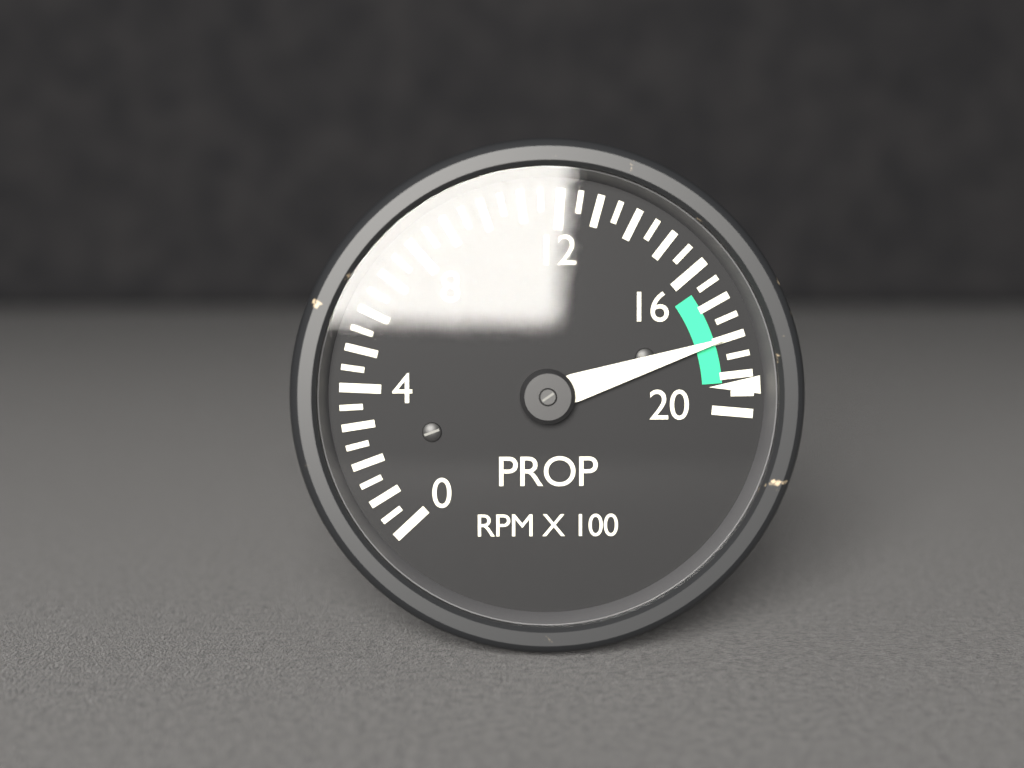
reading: 18.0 RPM X 100
